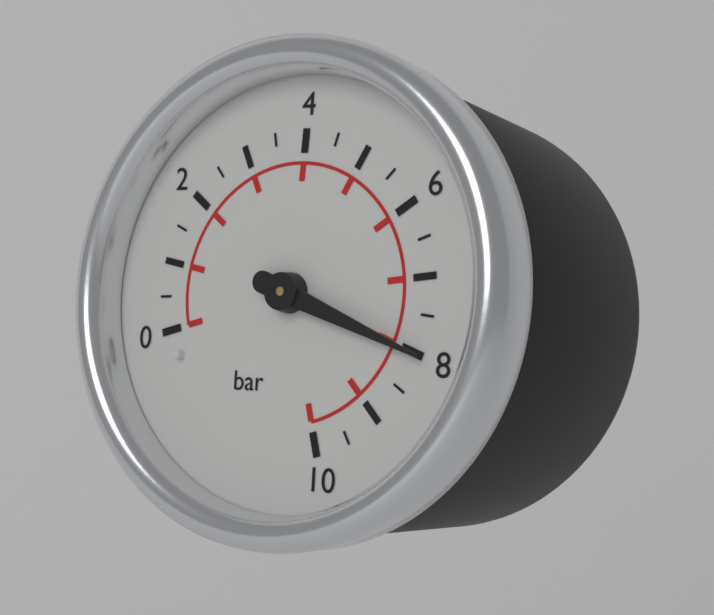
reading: 8.0 bar
